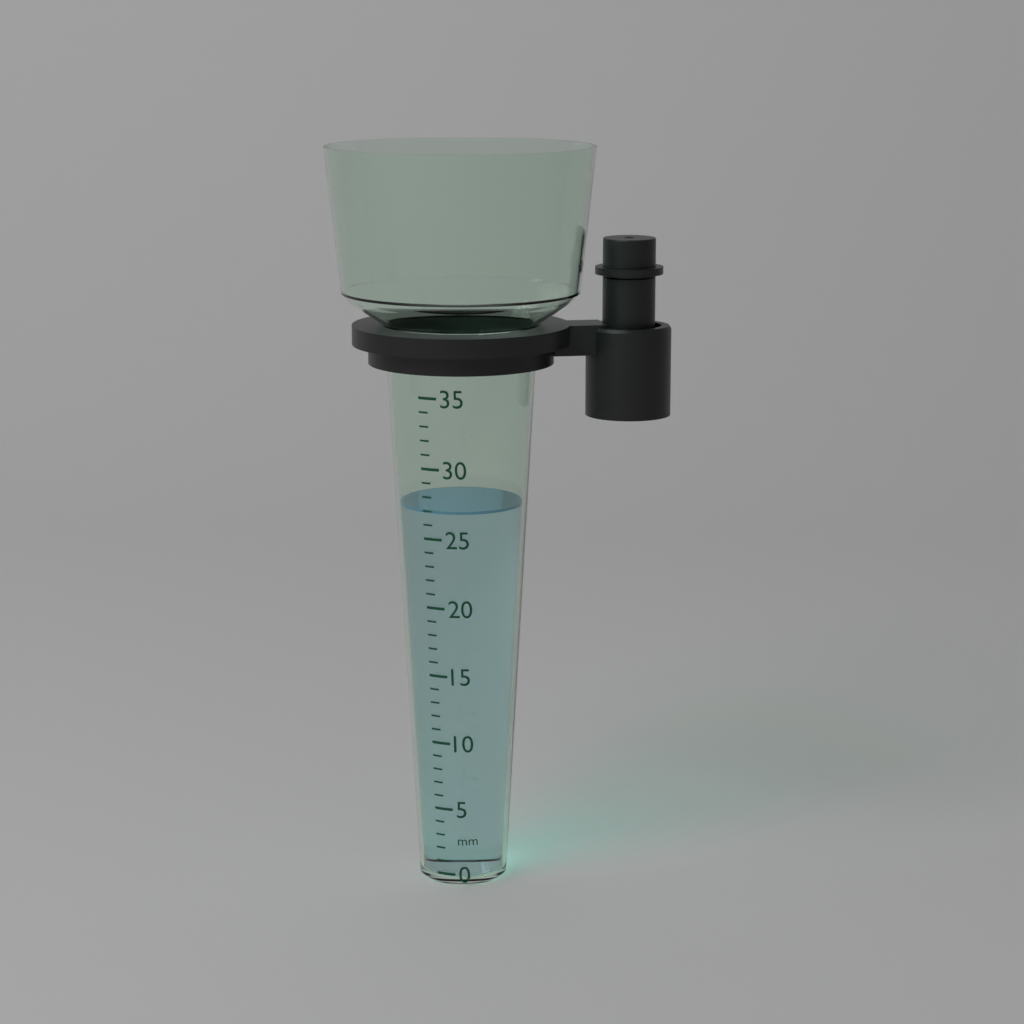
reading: 27 mm
